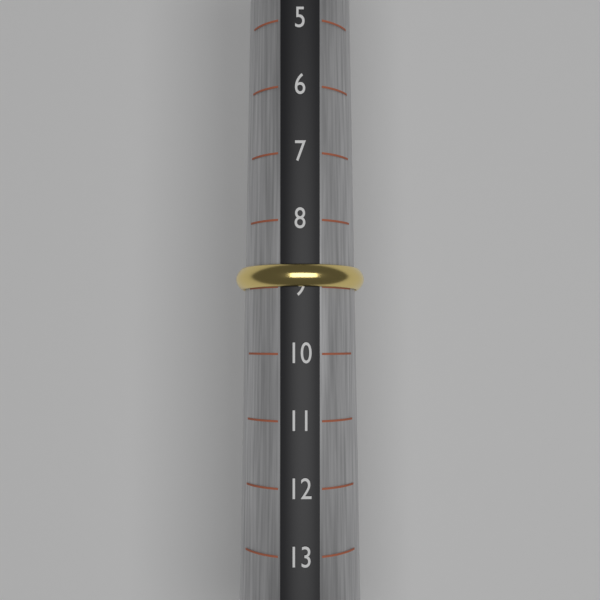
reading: 9 (no unit)
